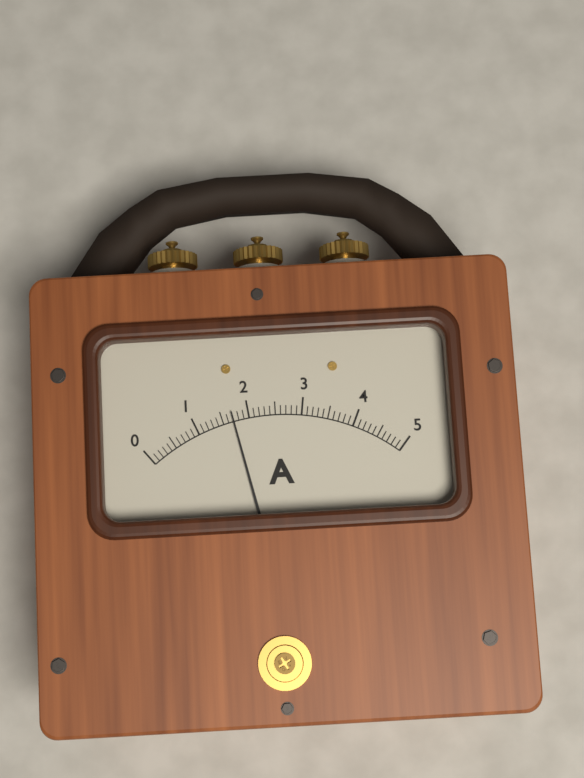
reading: 1.7 A
